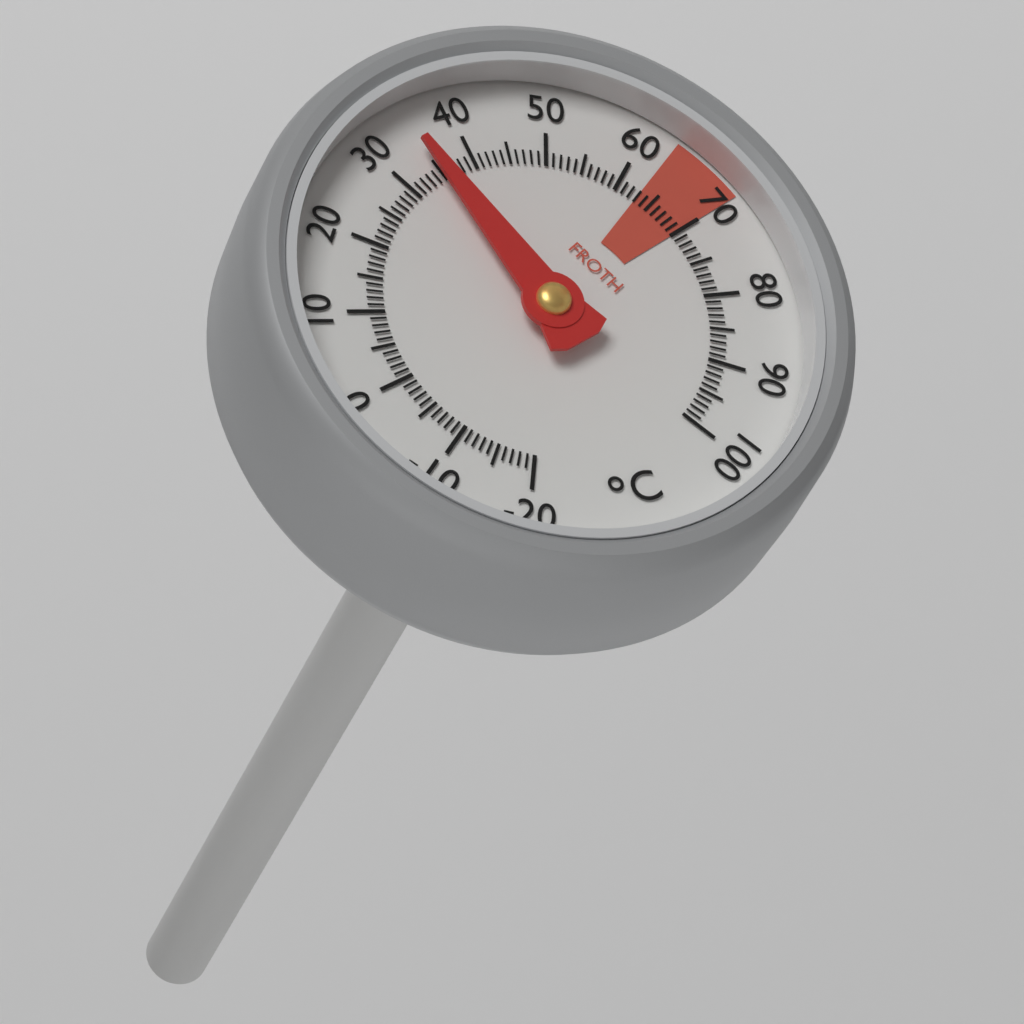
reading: 35 °C
